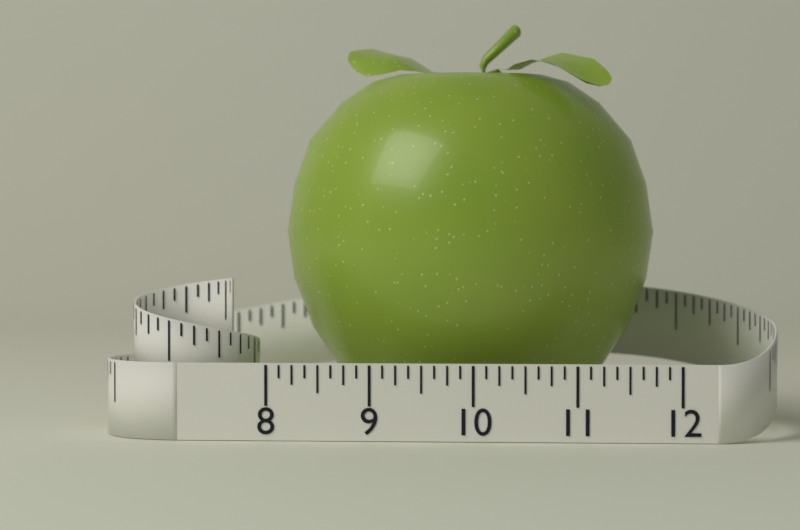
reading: 11.750 (no unit)
